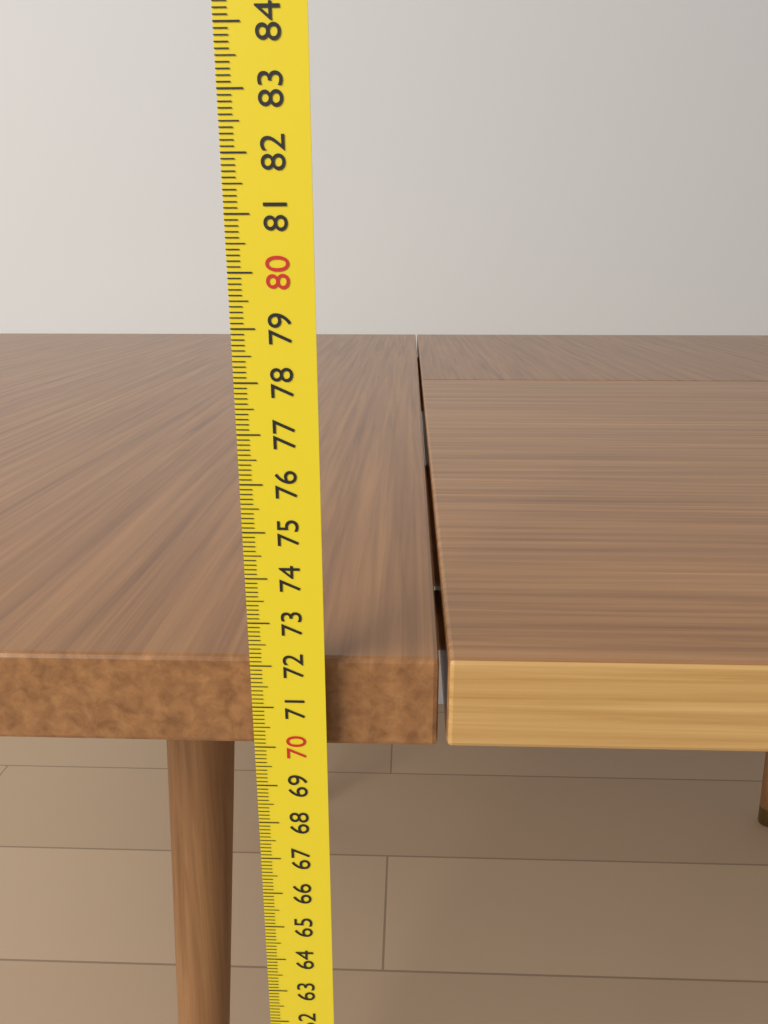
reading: 72.0 cm
